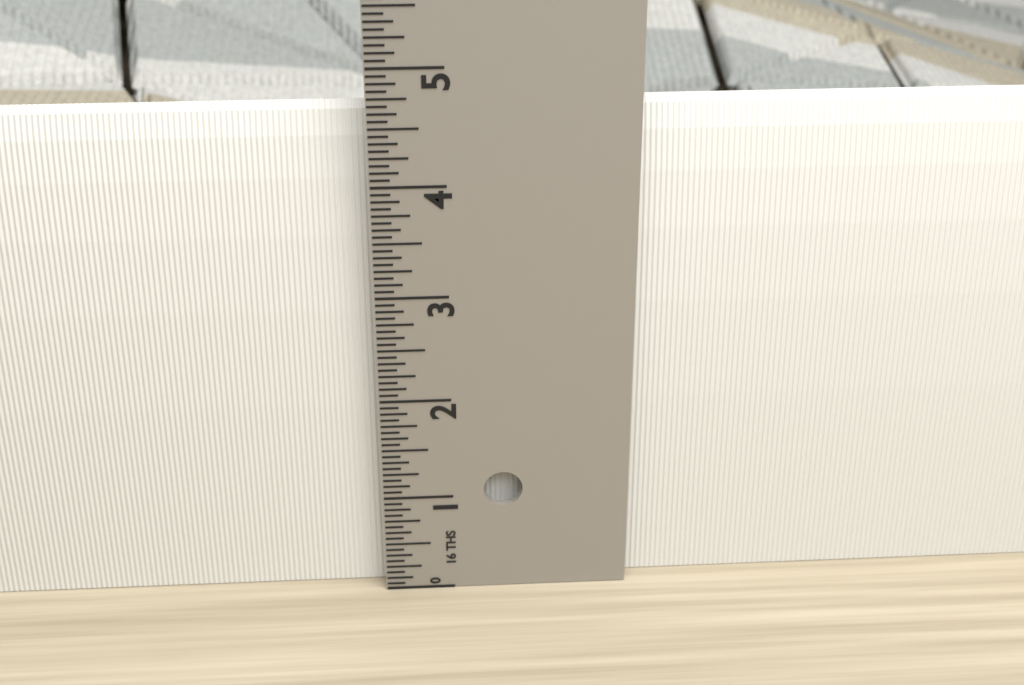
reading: 4.6250 in
